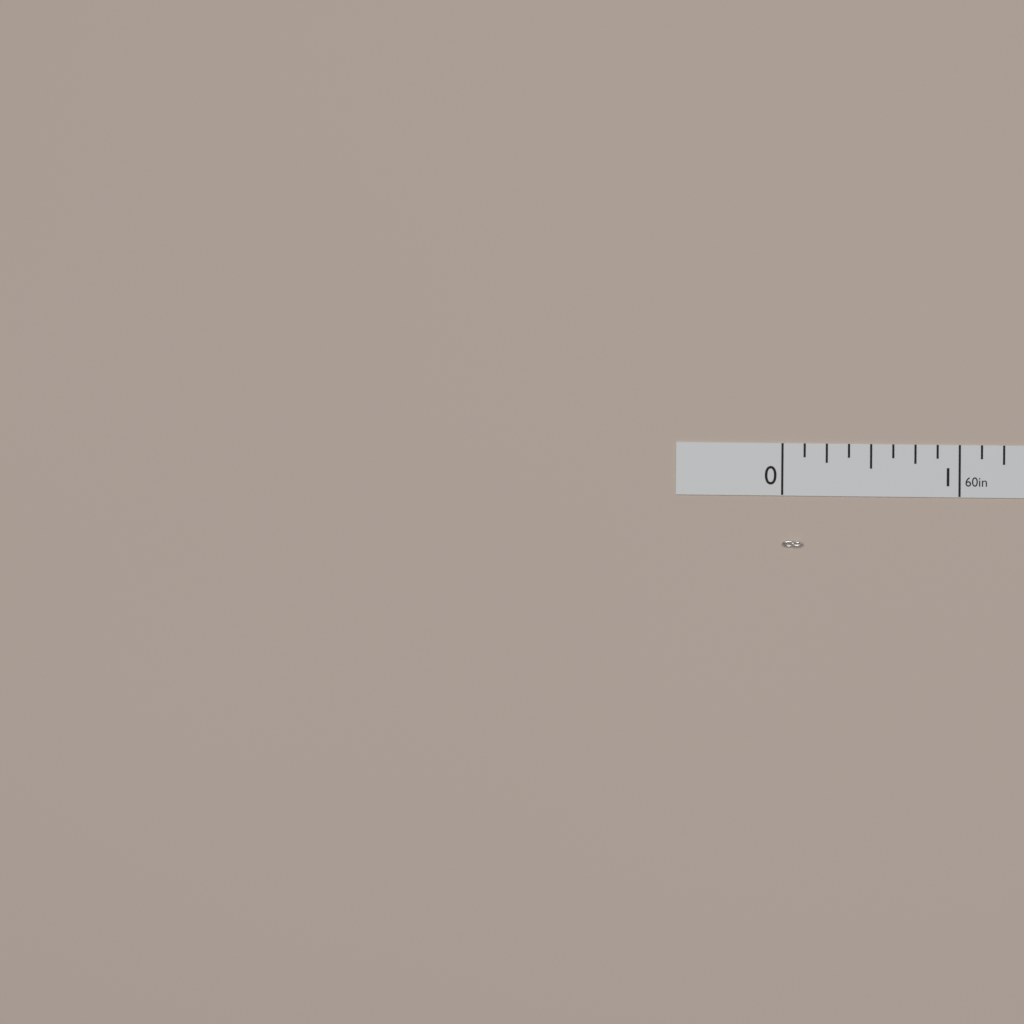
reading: 0.125 in
